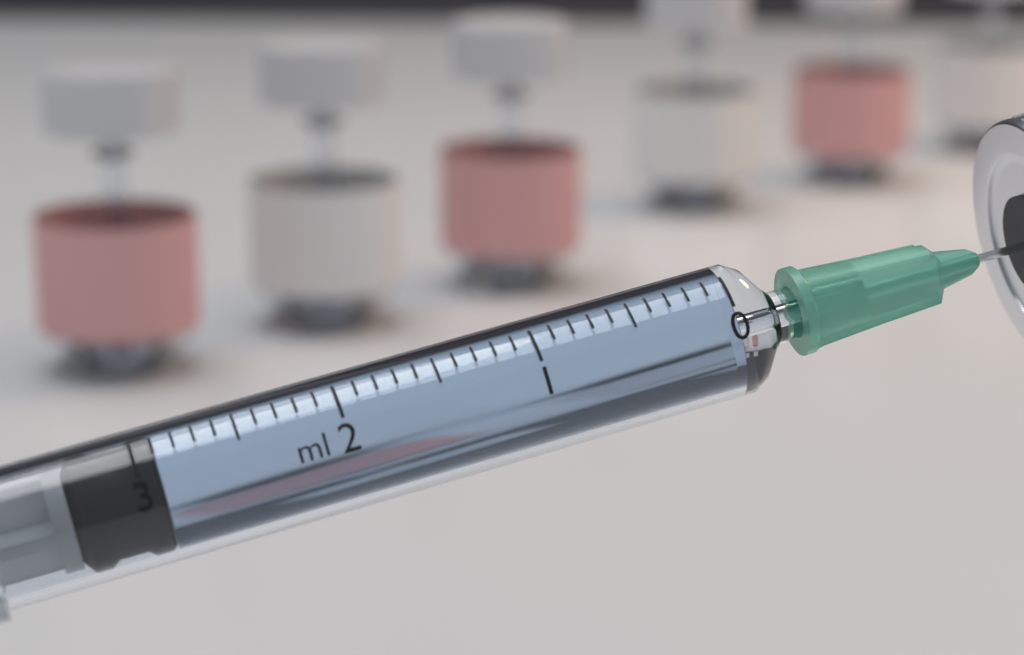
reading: 2.9 ml
